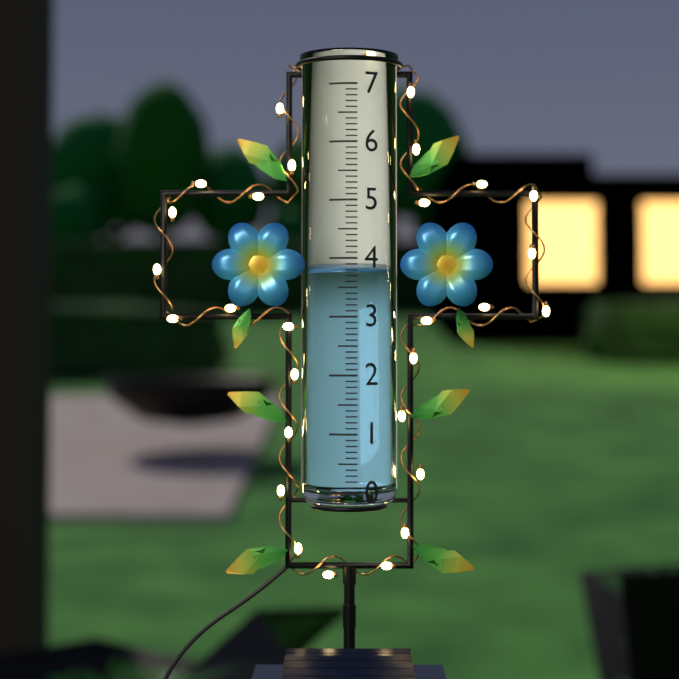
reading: 3.8 (no unit)
